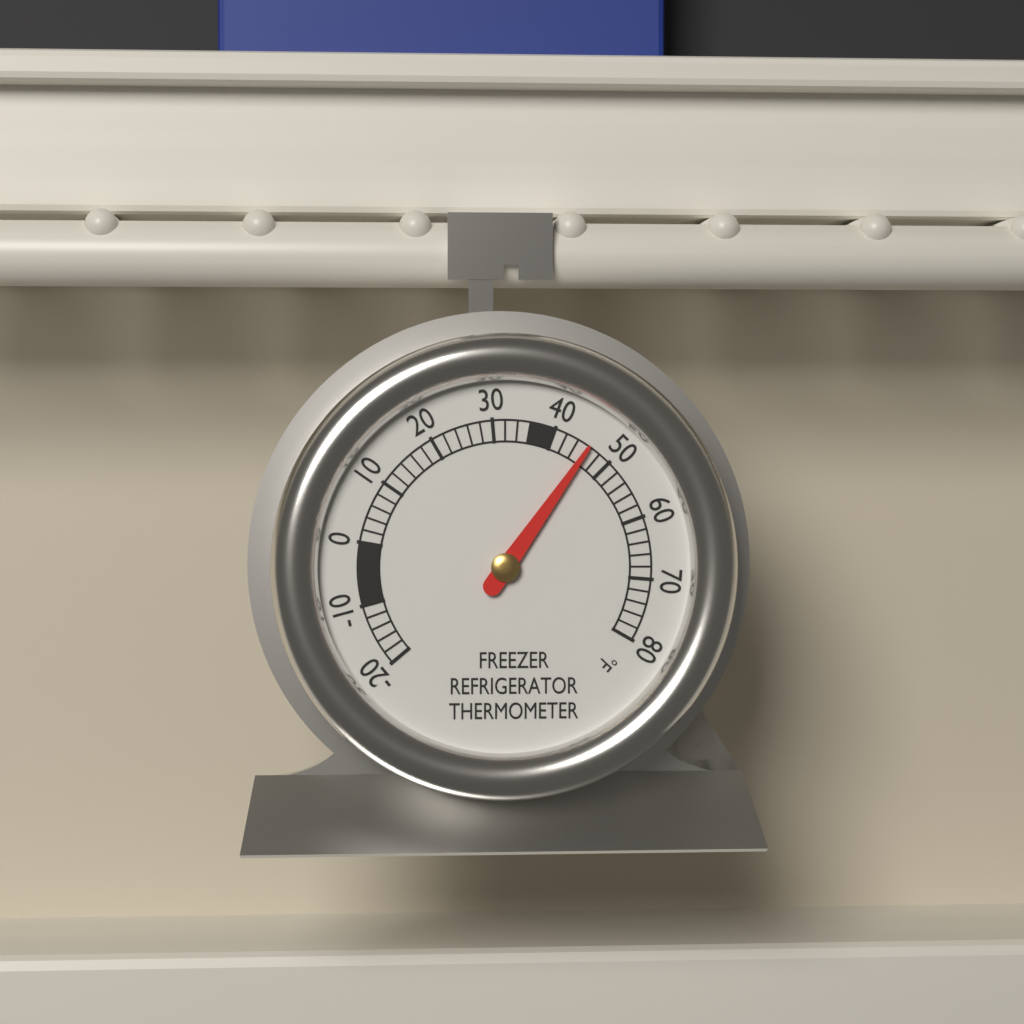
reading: 46 °F
